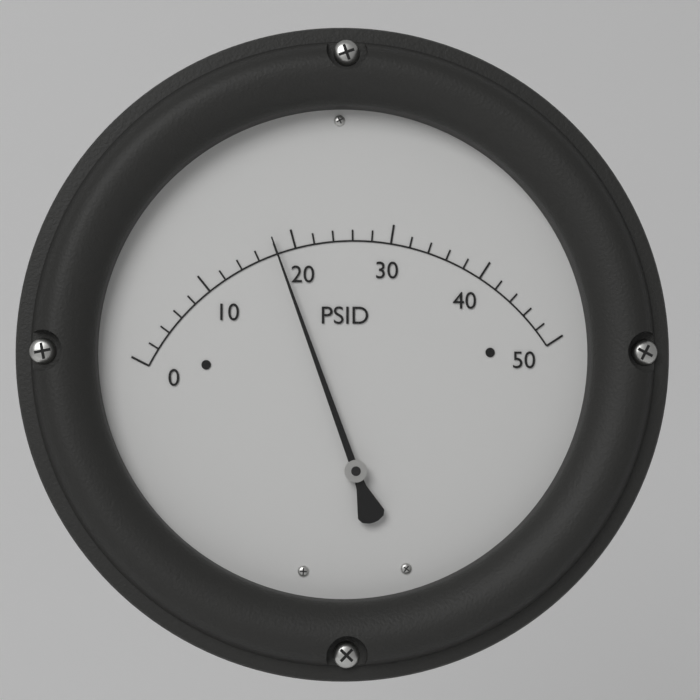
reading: 18 PSID
